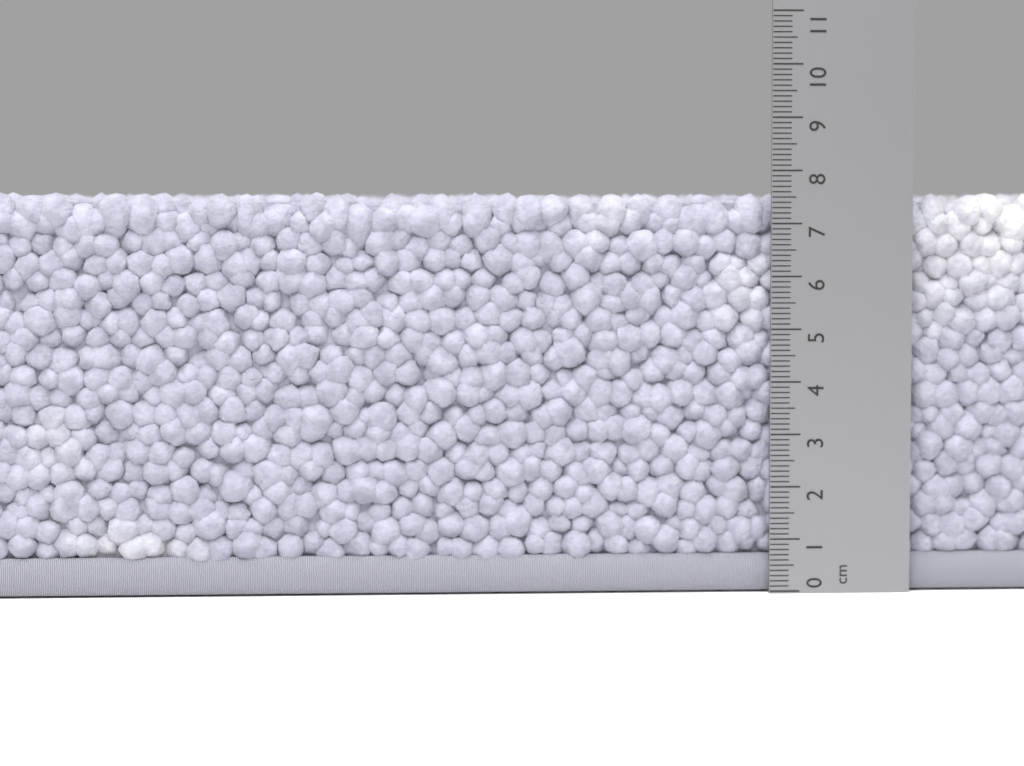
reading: 7.6 cm
